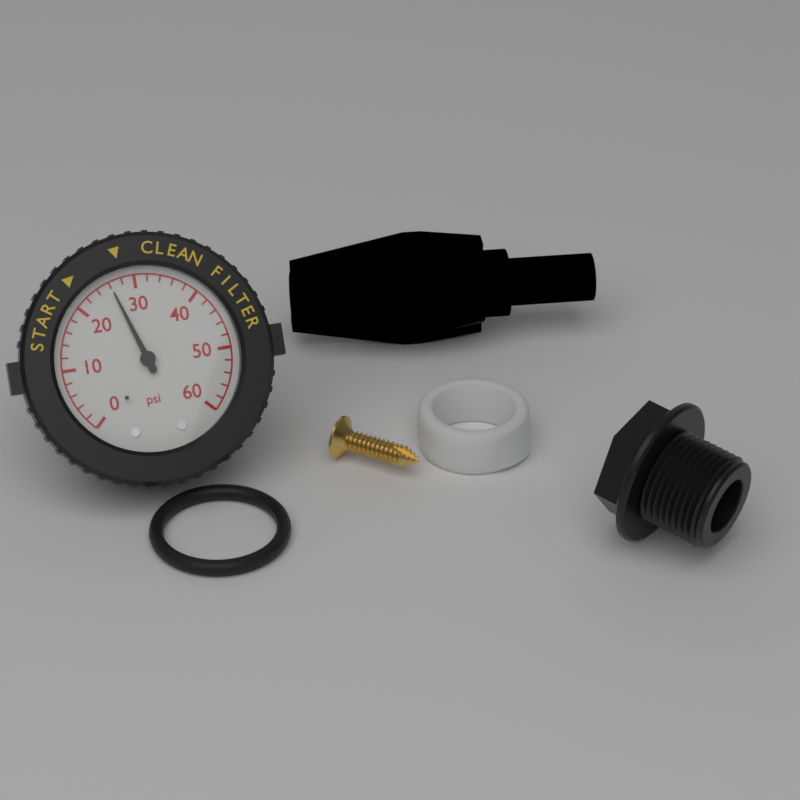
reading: 26 psi
